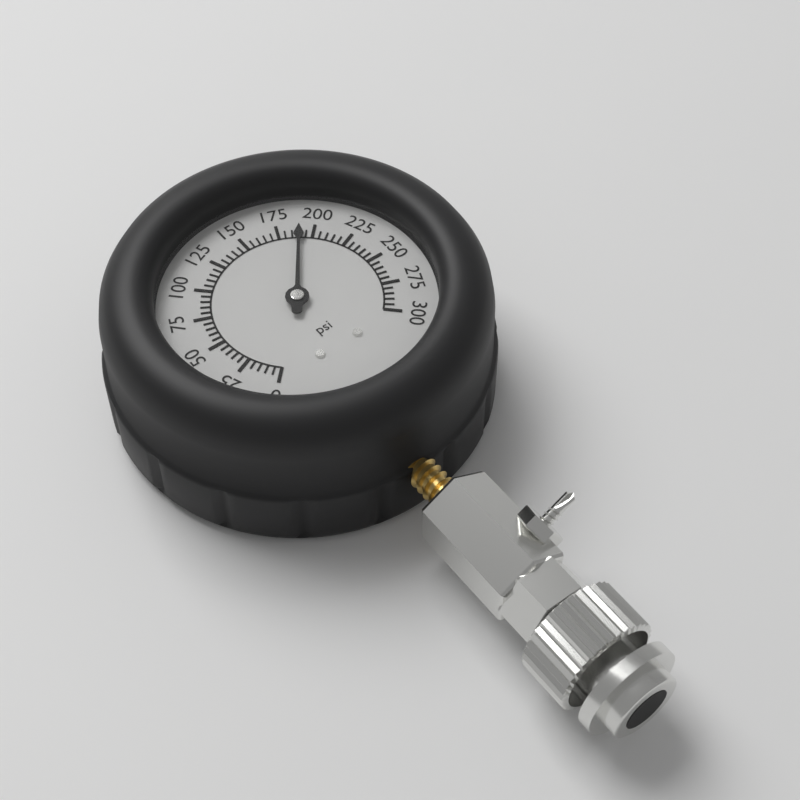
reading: 190 psi
